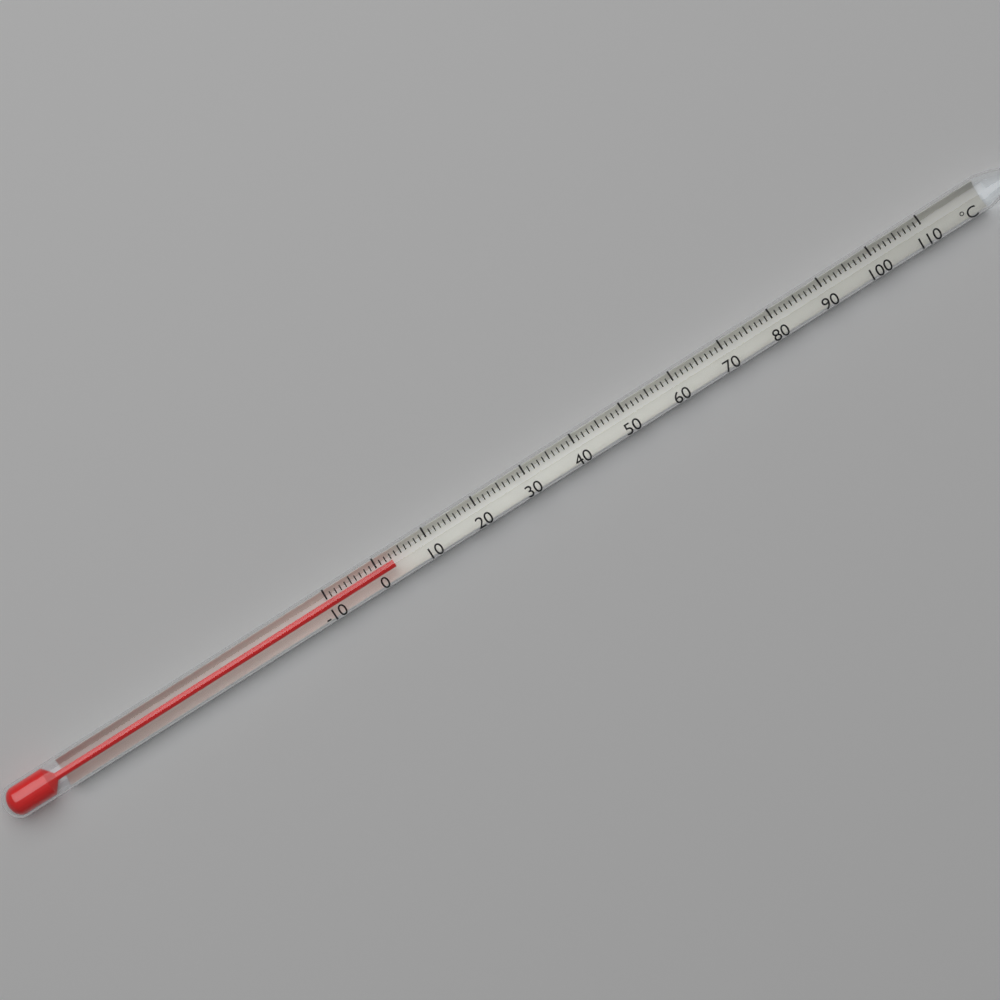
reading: 3 °C
